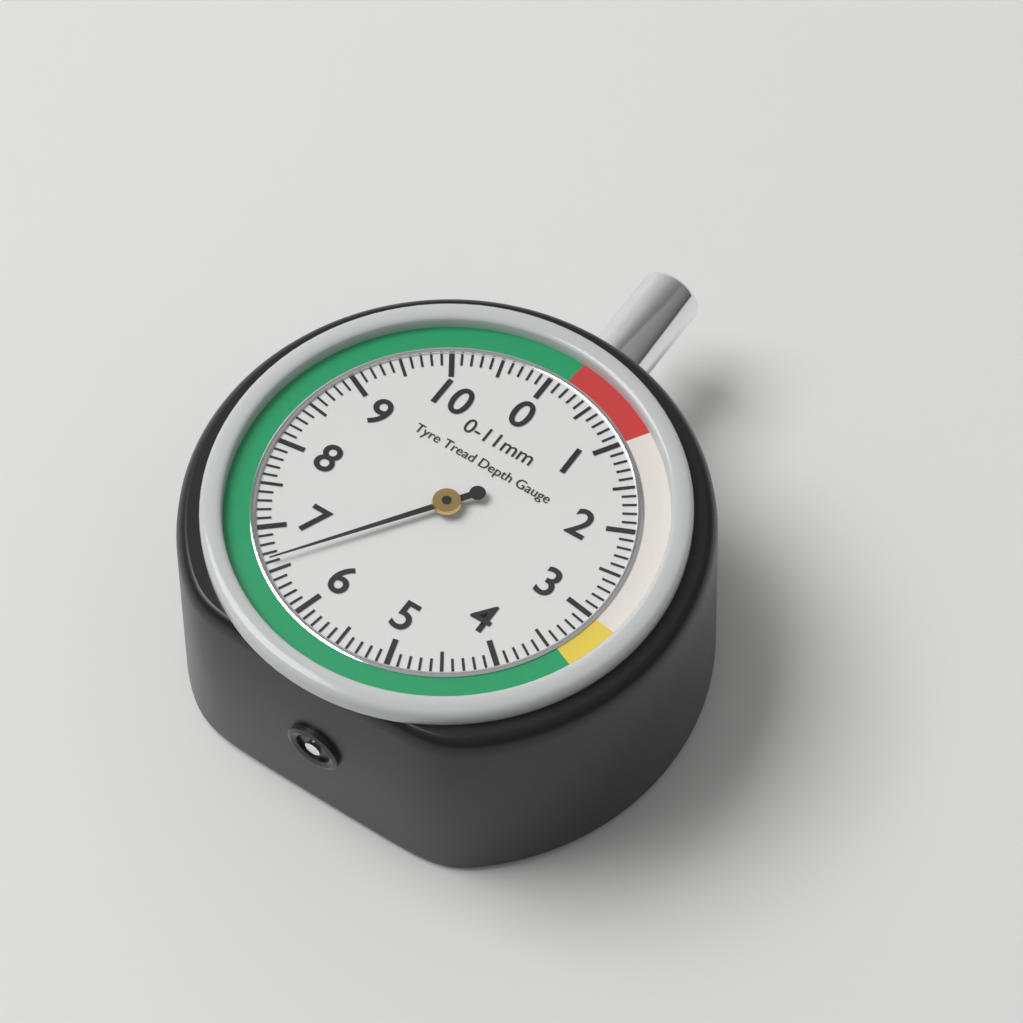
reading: 6.6 mm
